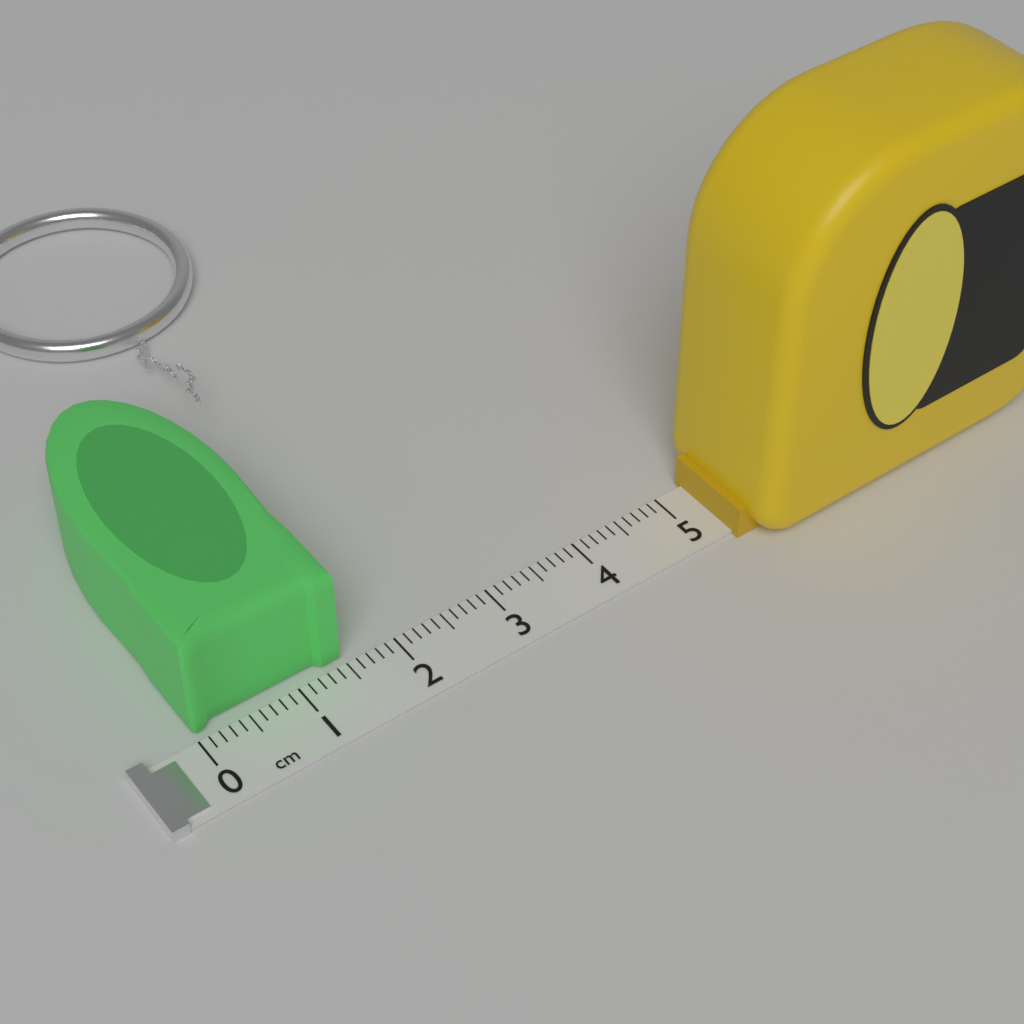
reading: 1.5 cm
